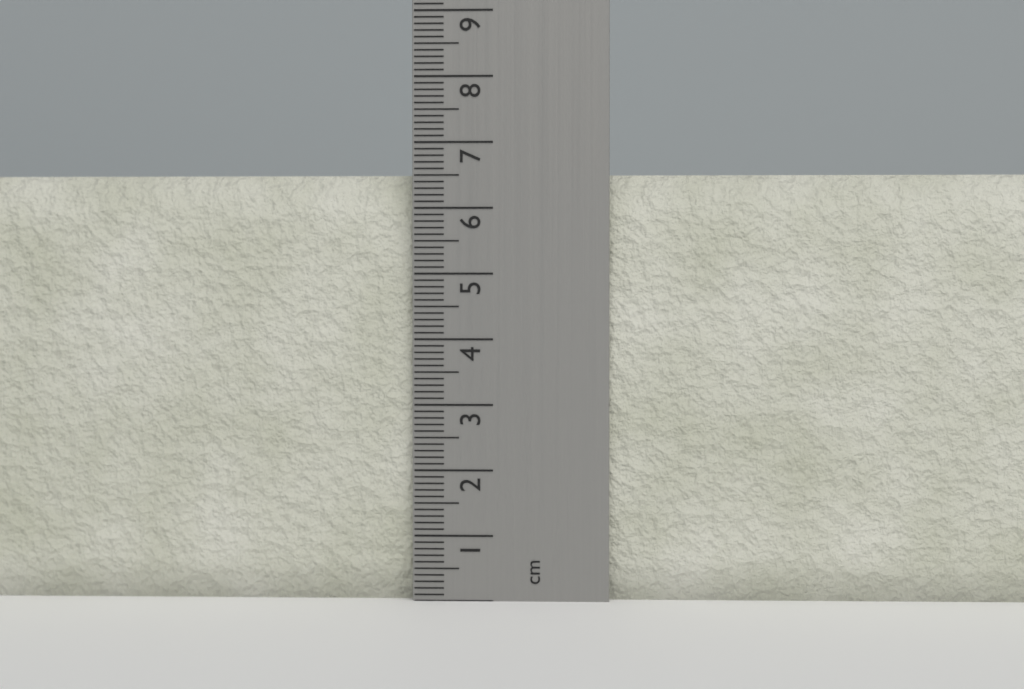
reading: 6.5 cm
